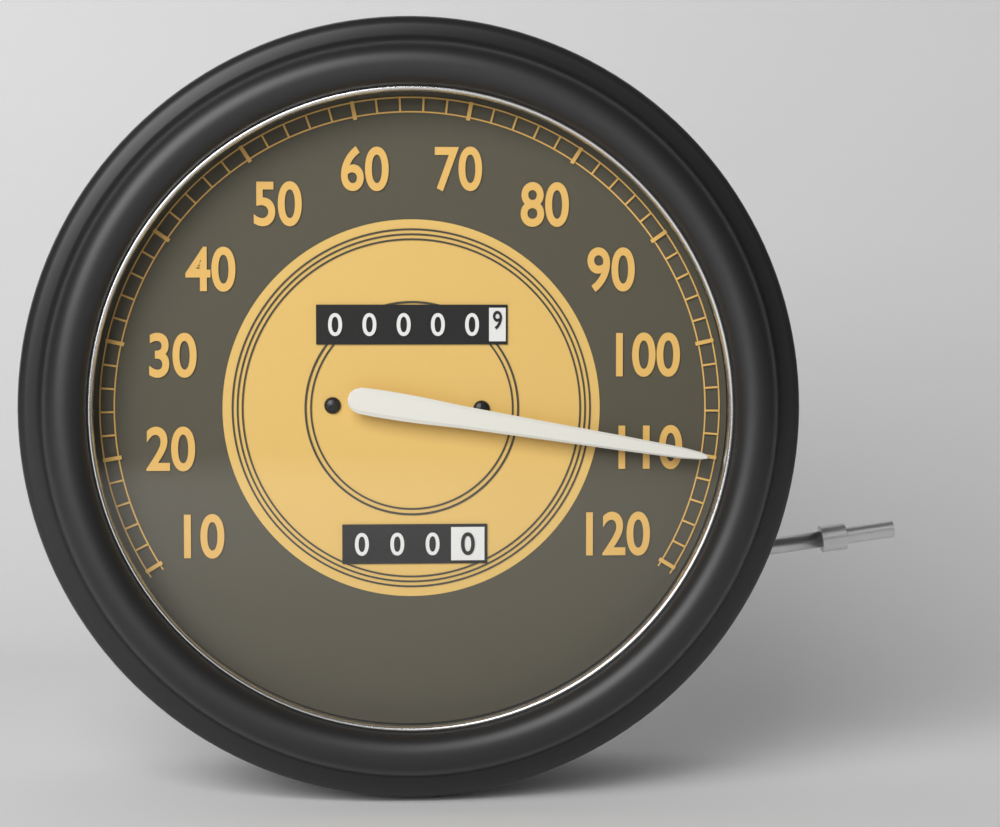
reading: 110 (no unit)
